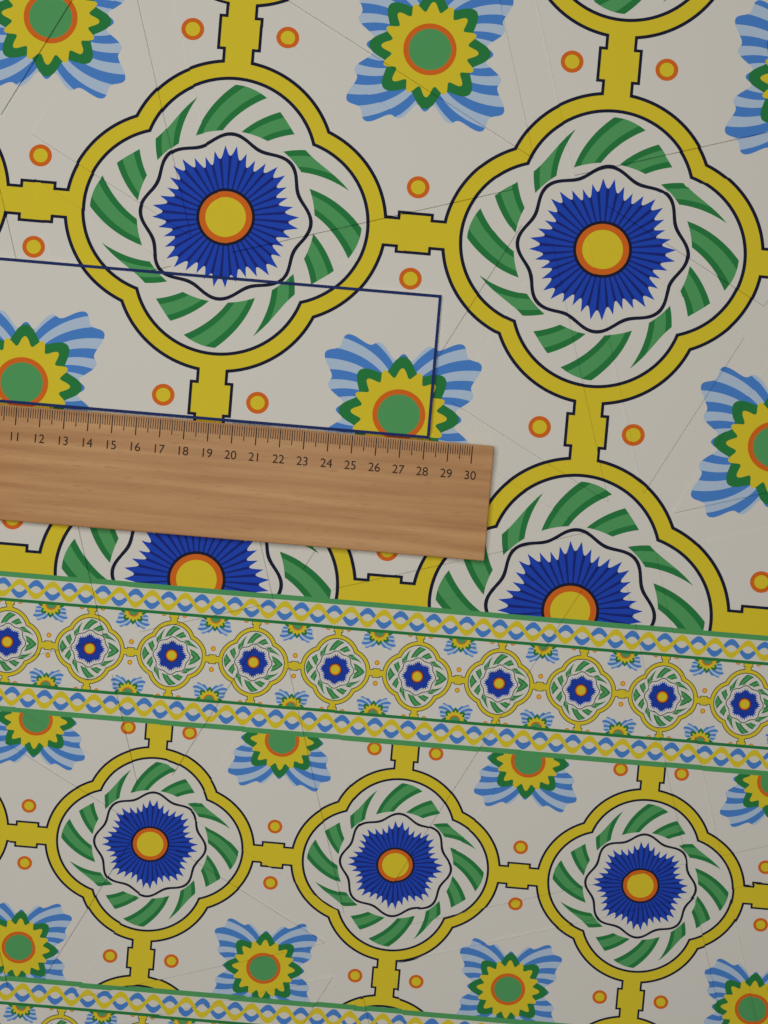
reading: 28.2 (no unit)
